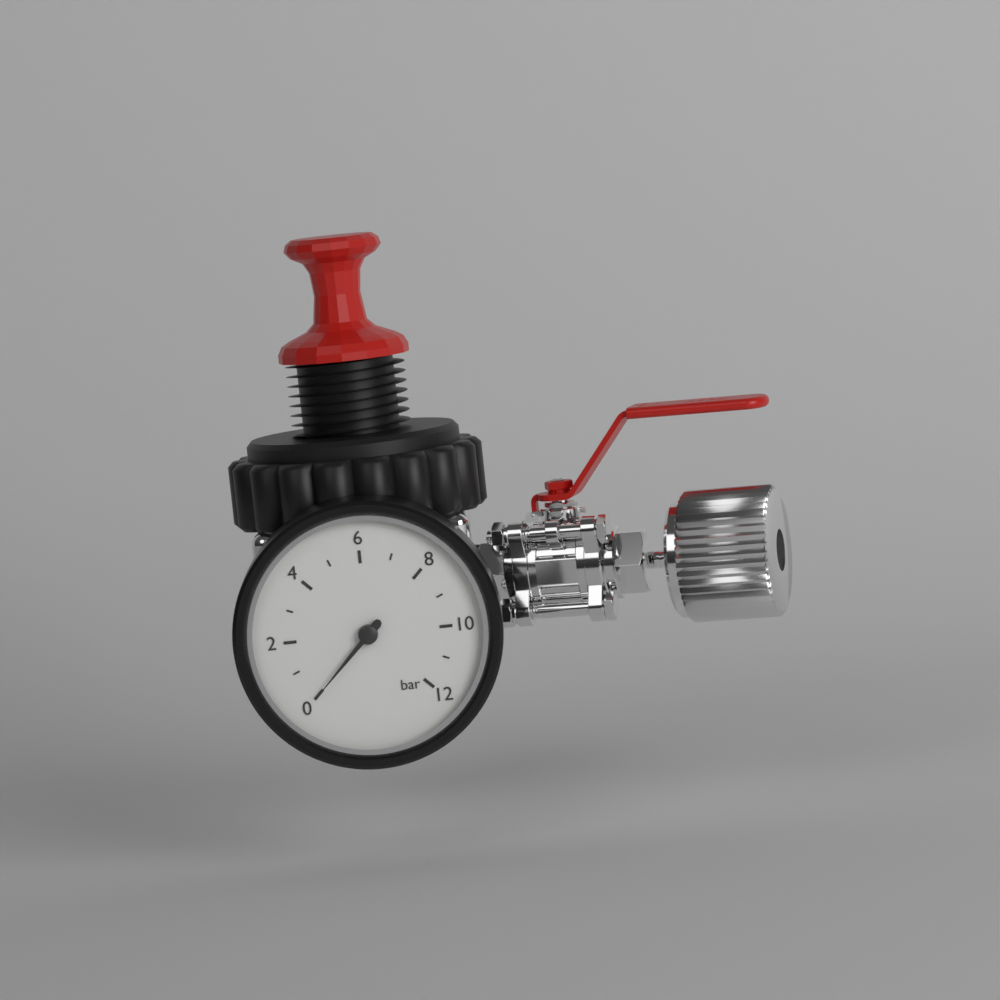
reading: 0 bar
